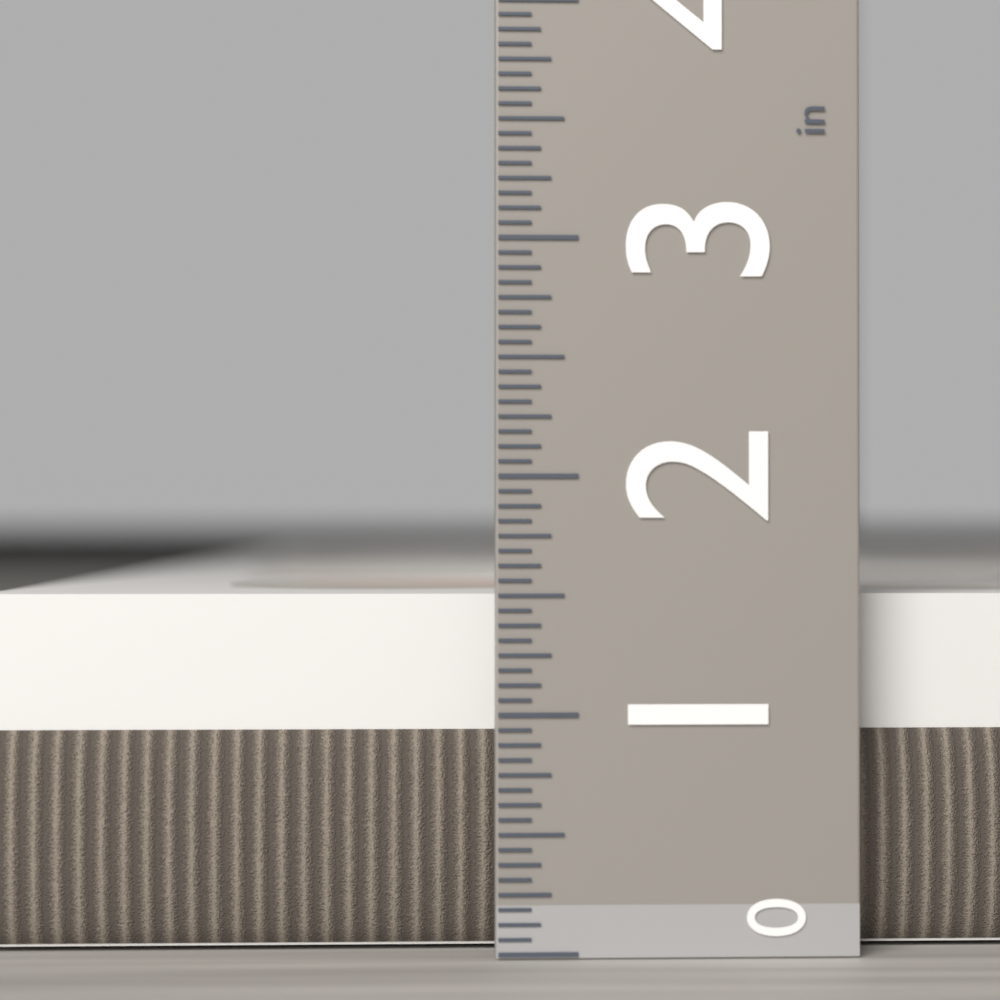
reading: 1.5000 in
